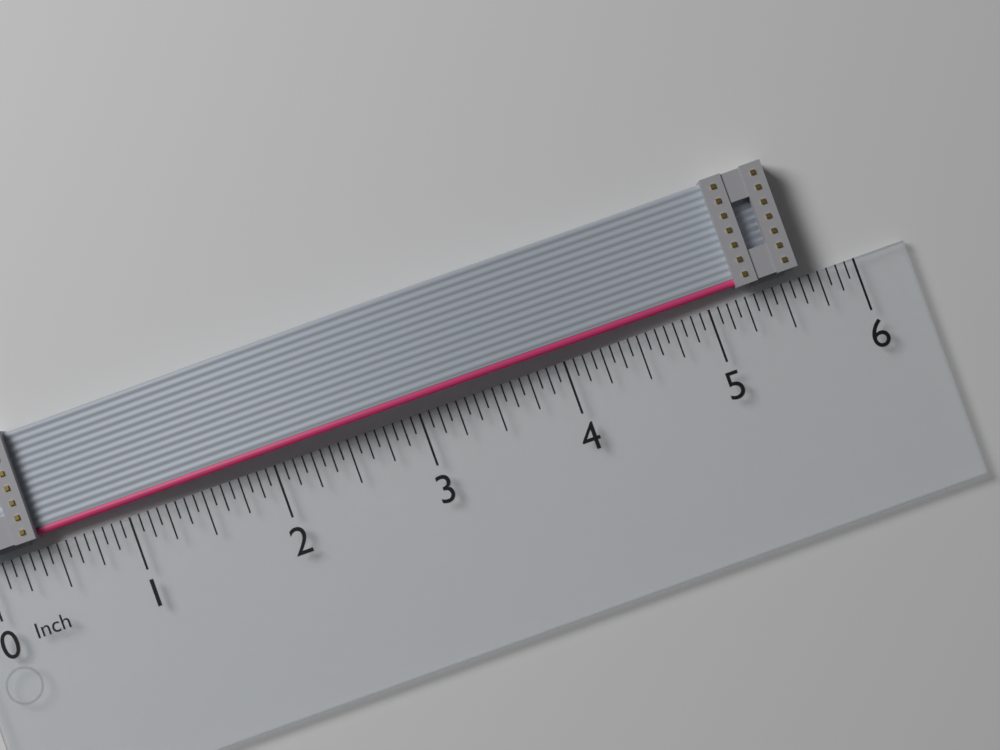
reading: 5.6250 in
